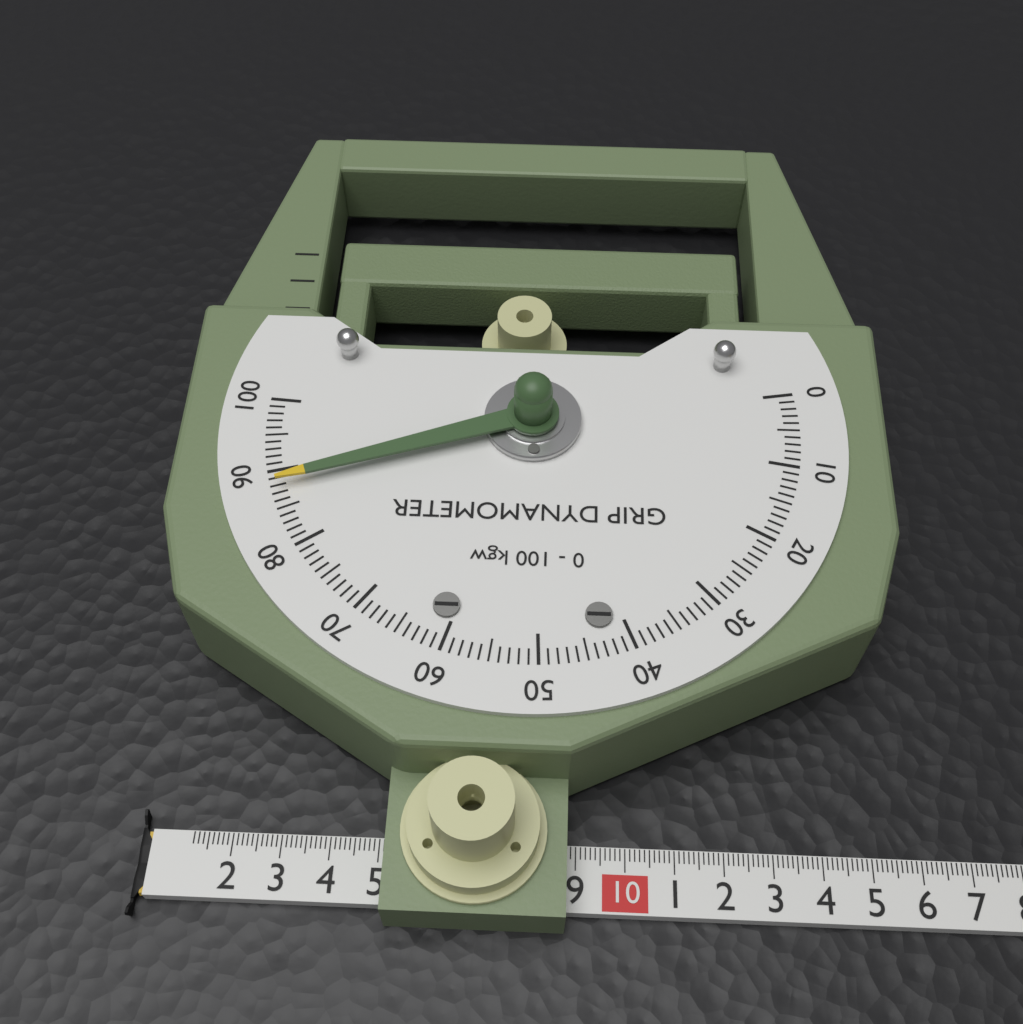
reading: 88 kgw
